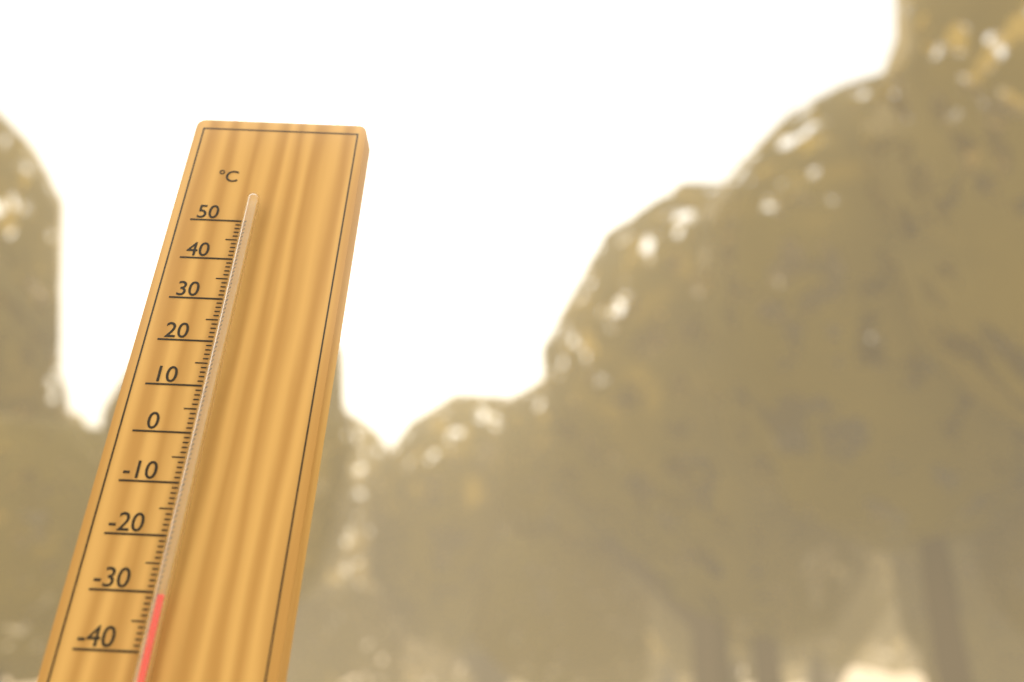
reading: -31 °C
